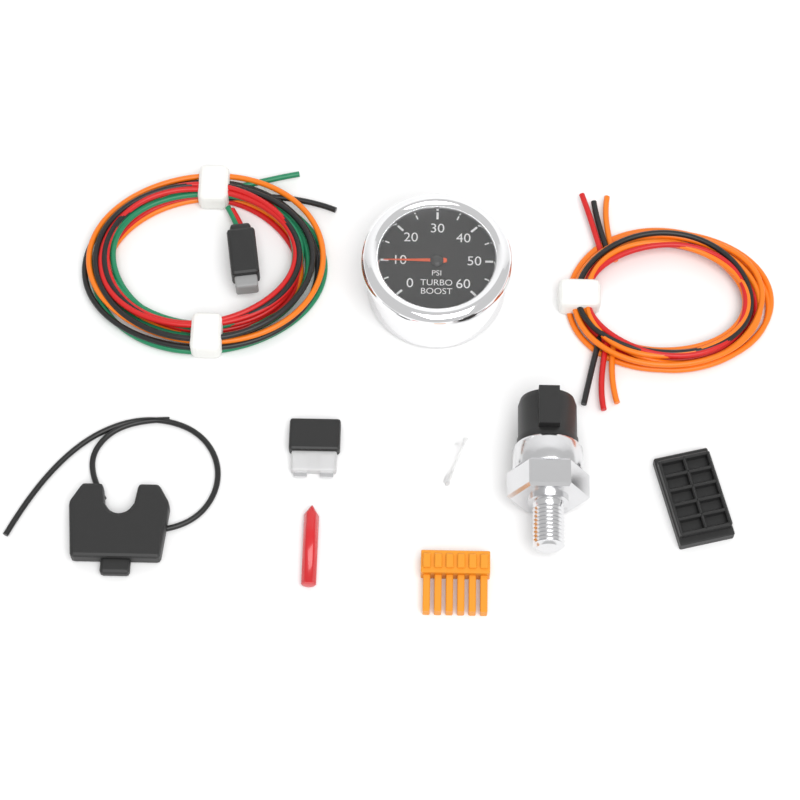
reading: 10 psi
